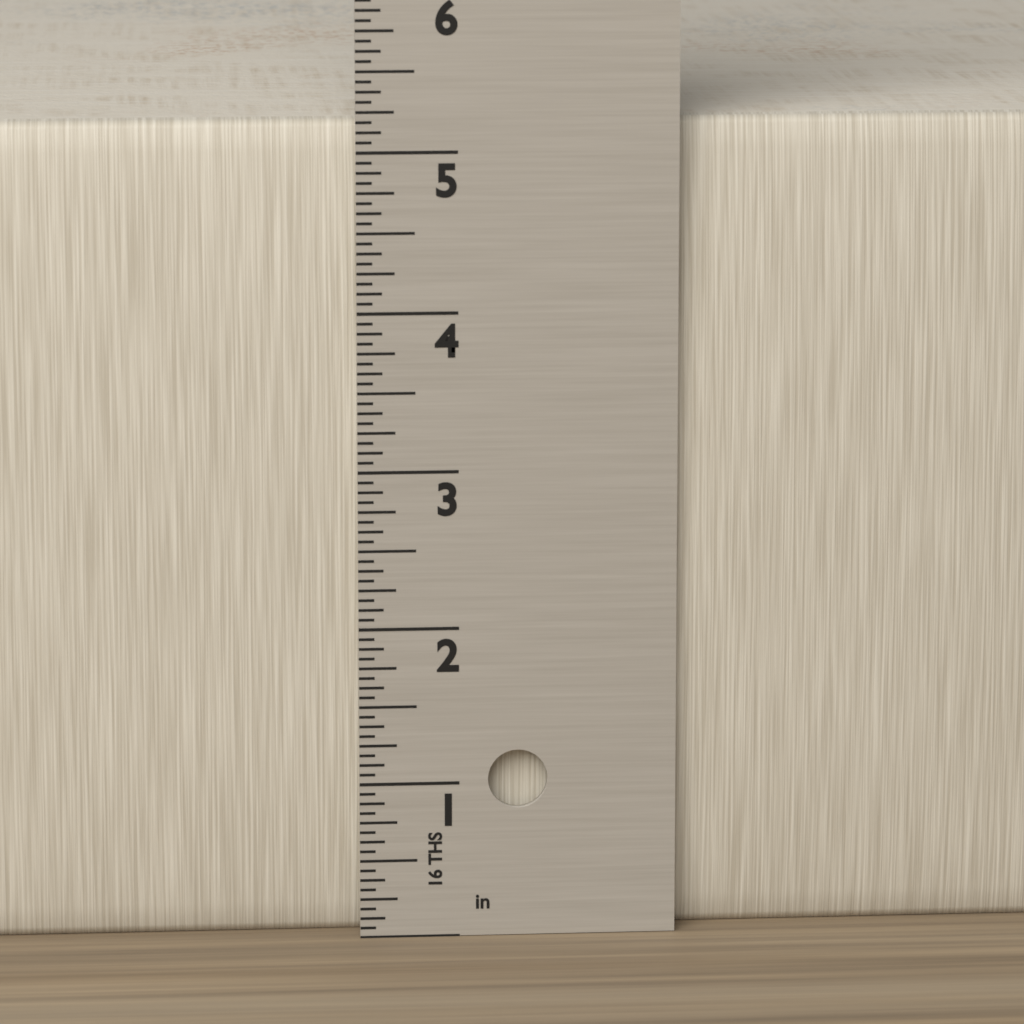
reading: 5.1875 in
